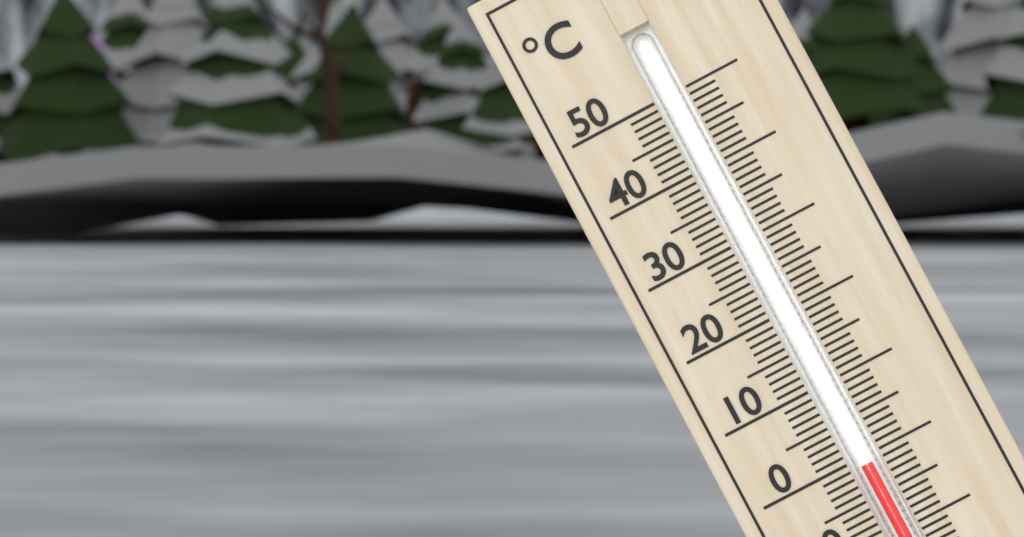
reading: -1 °C
